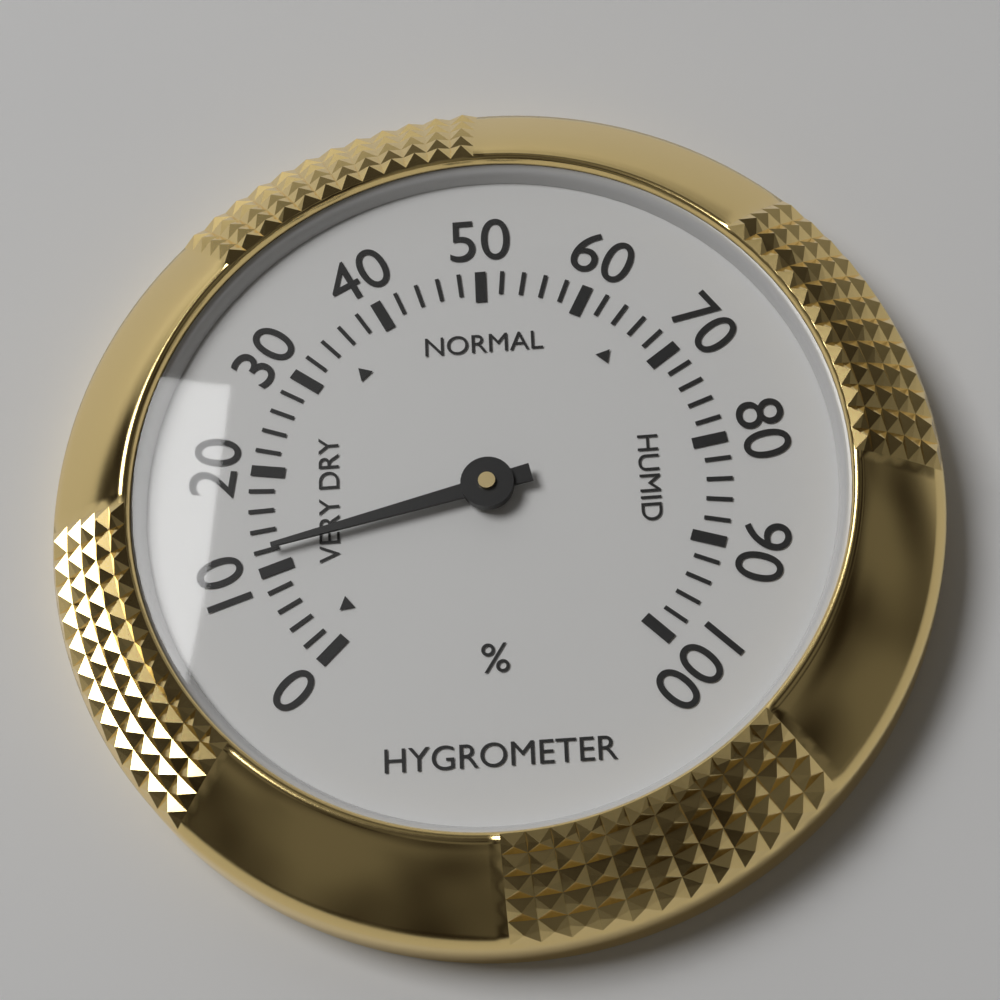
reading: 12 %
